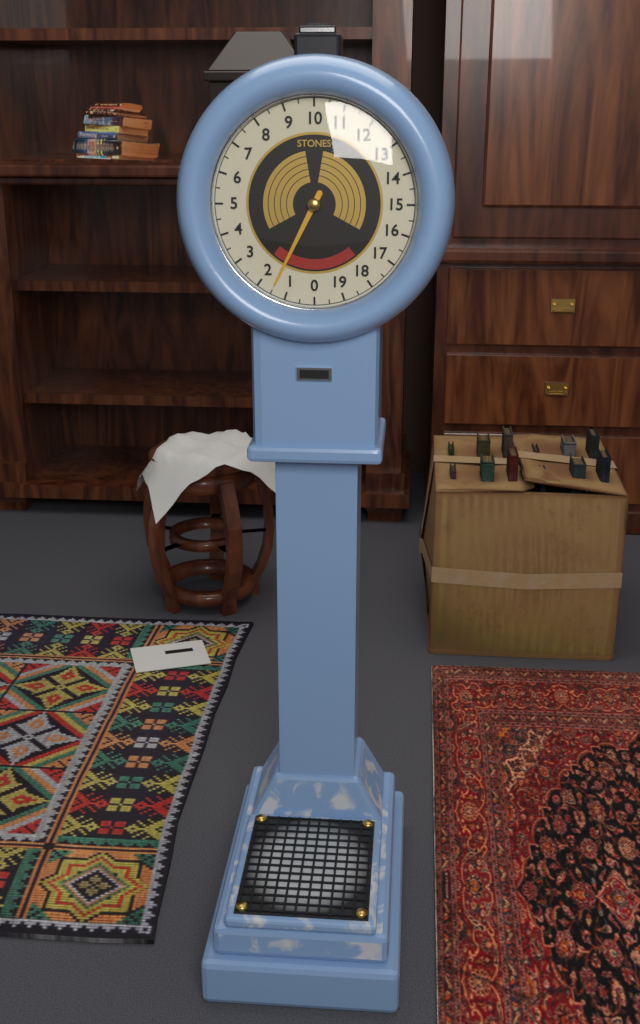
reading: 1.5 stones
